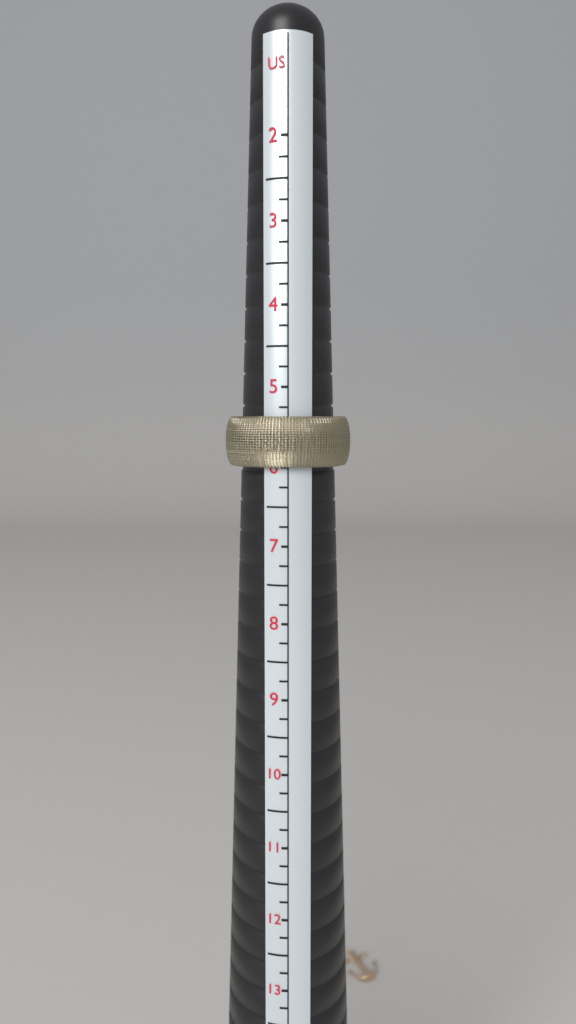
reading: 6.00 US
